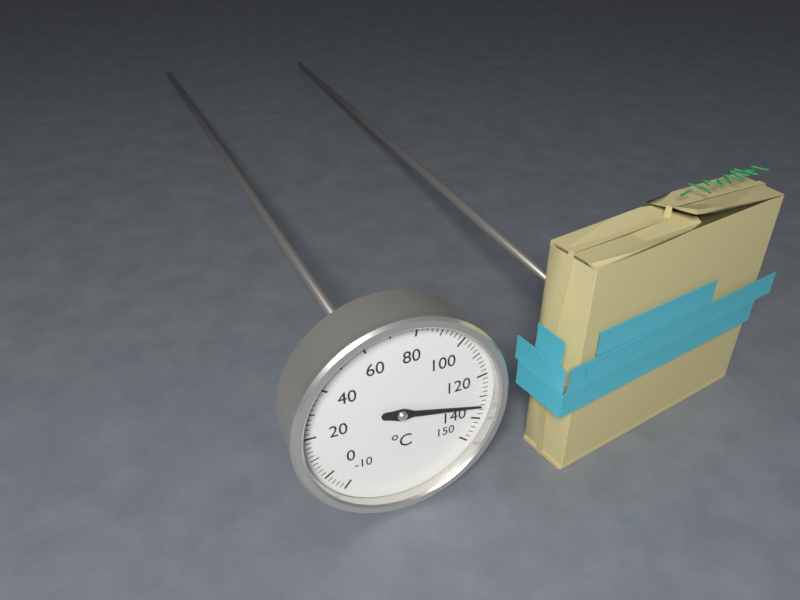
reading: 134 °C
